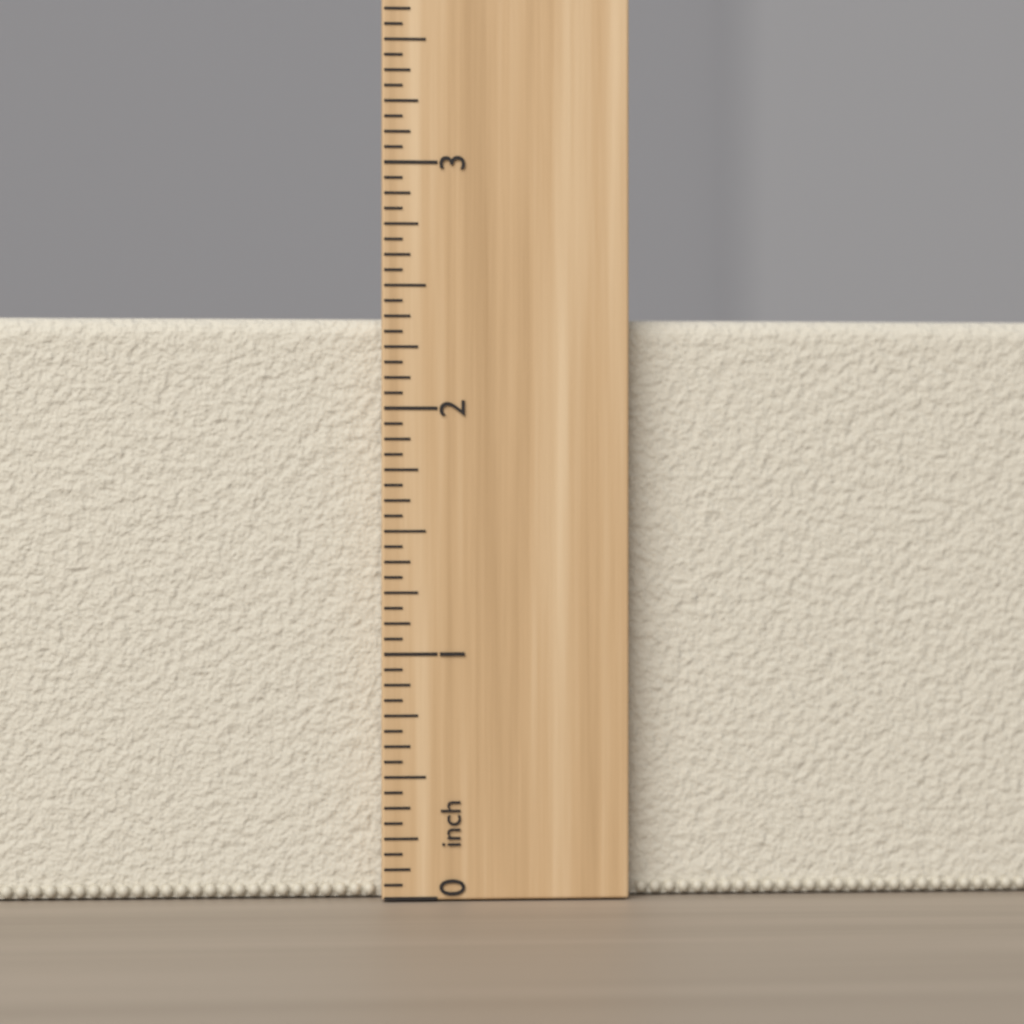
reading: 2.3750 inch
